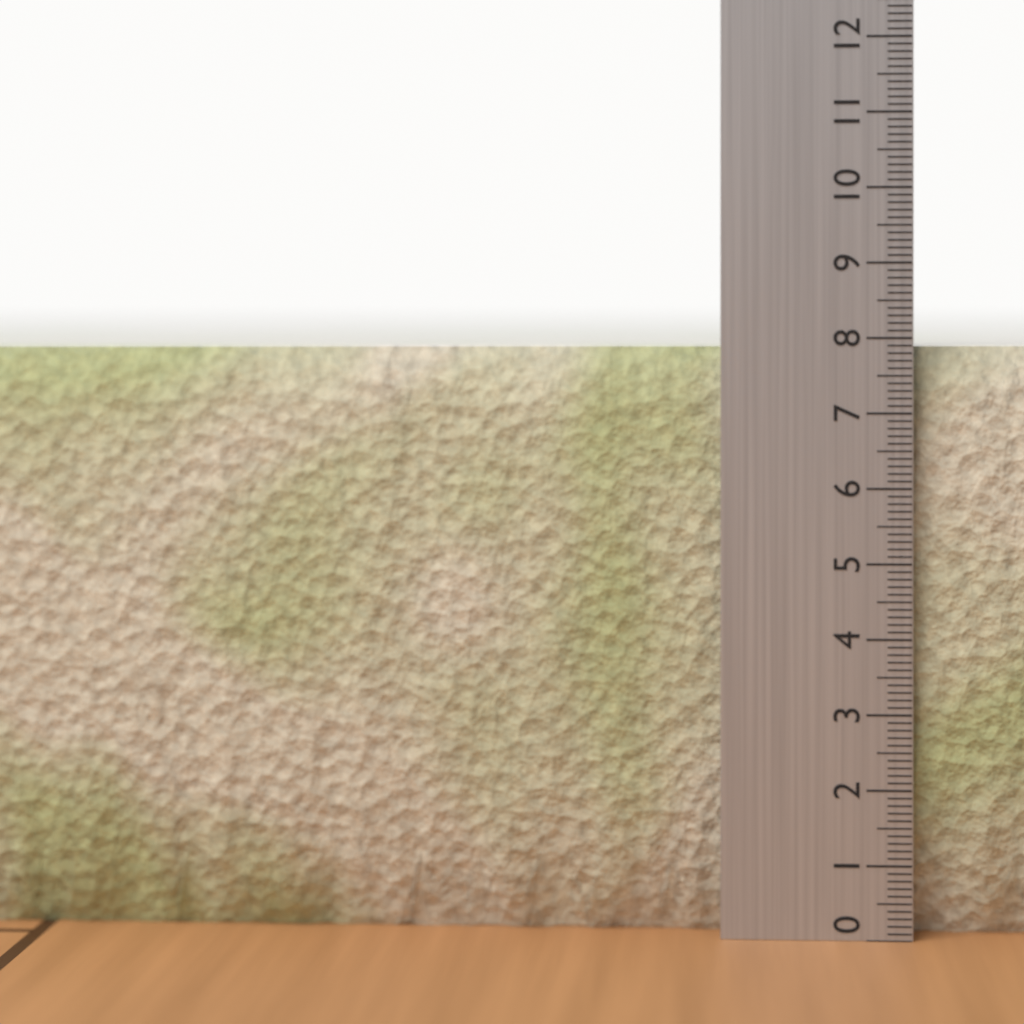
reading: 7.9 (no unit)
